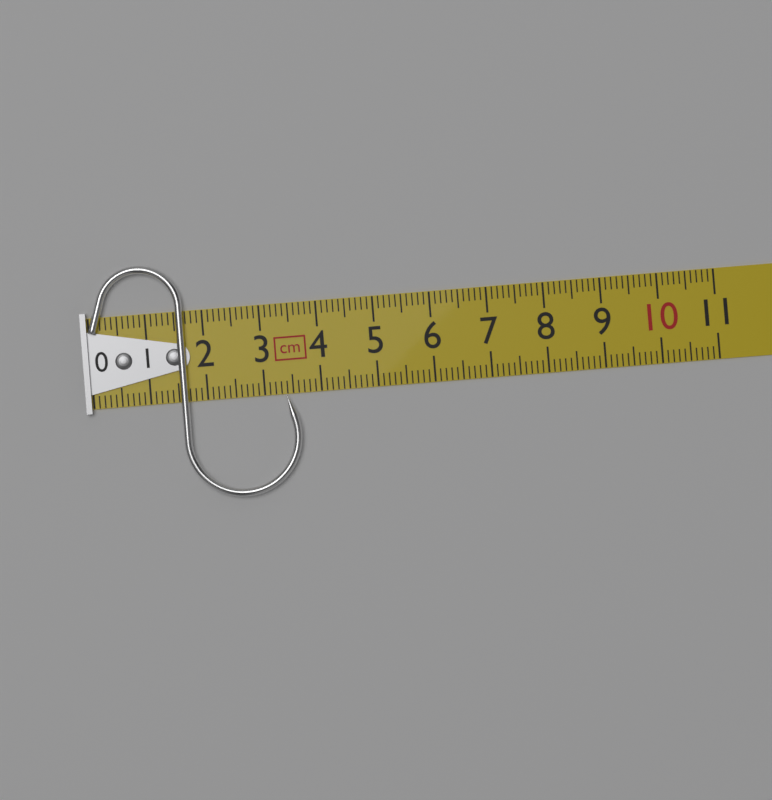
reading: 3.6 cm
